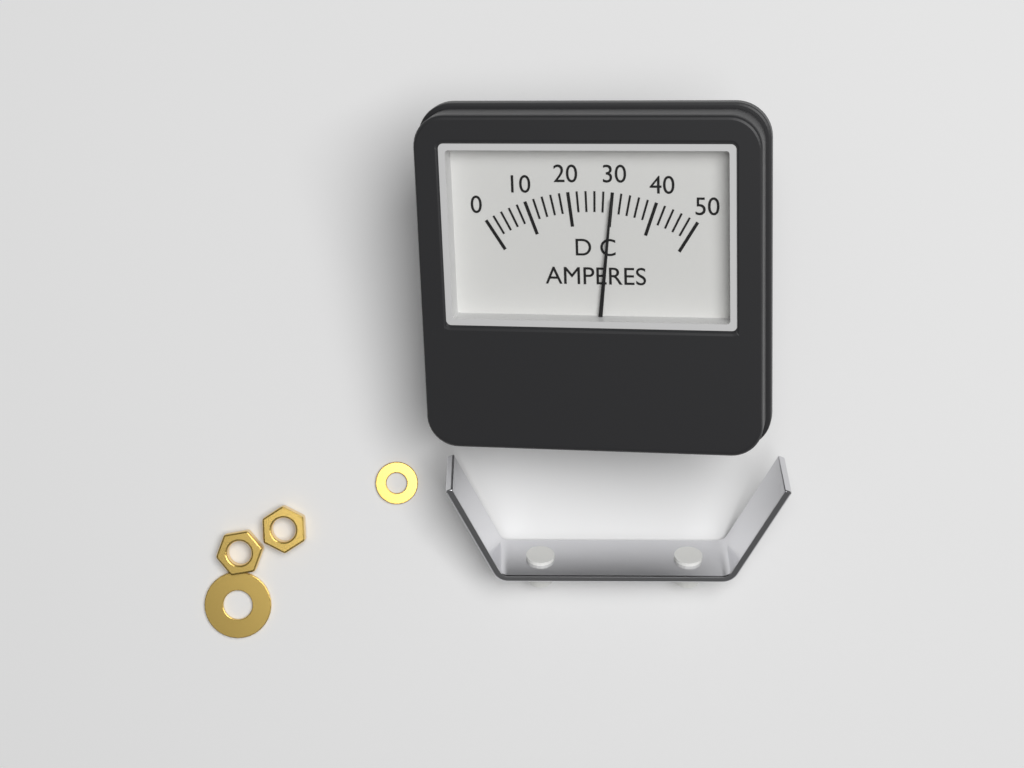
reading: 30 A
